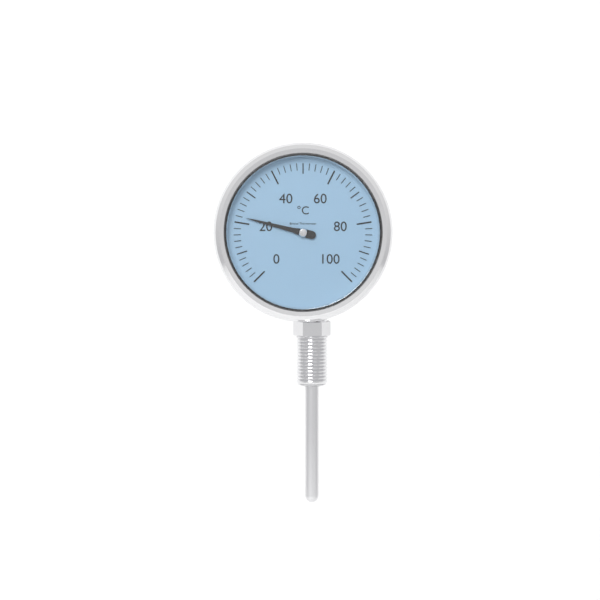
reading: 22 °C
